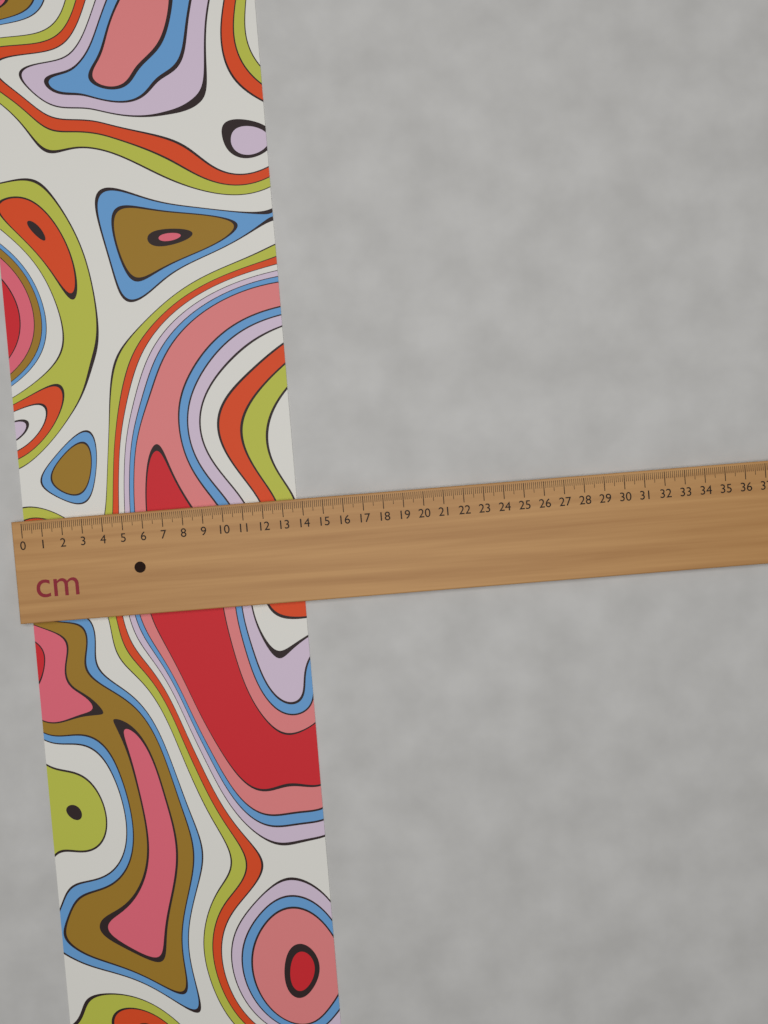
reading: 13.7 cm
